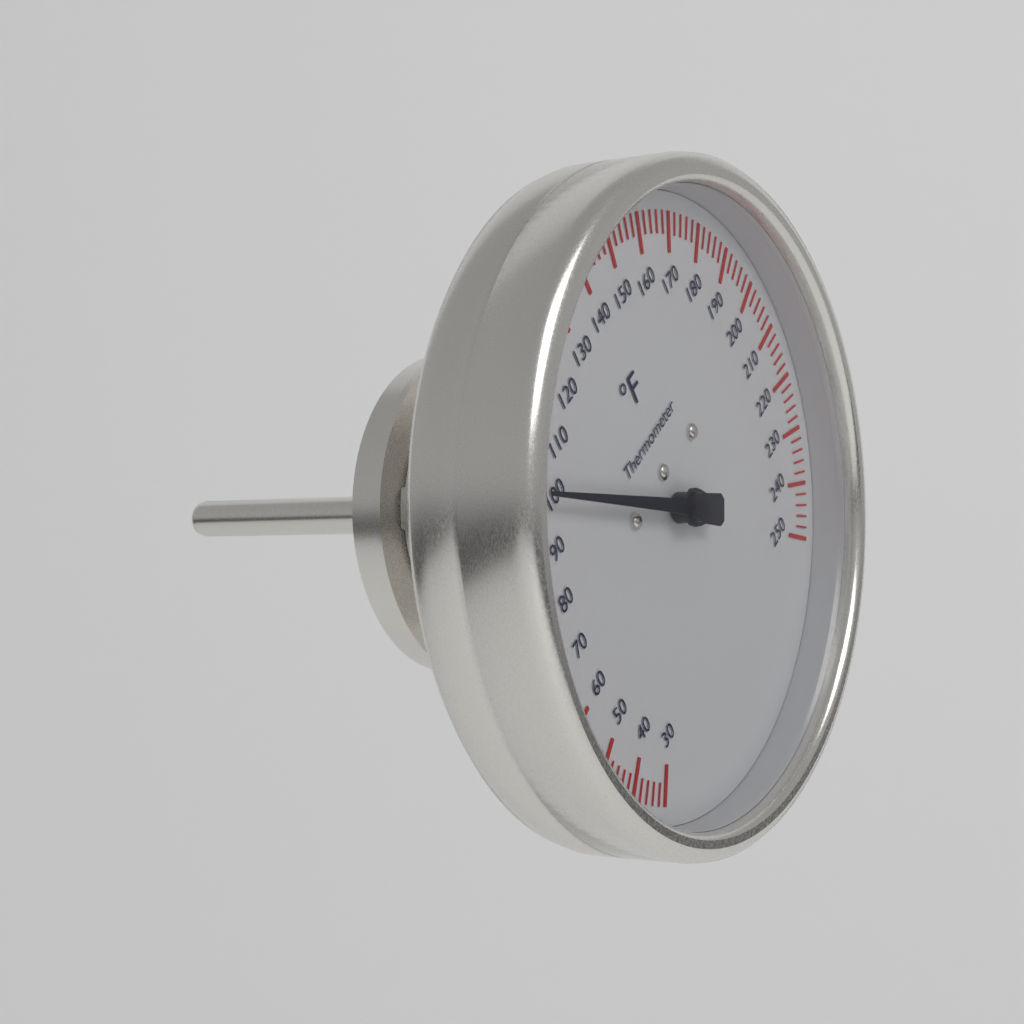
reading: 100 °F
